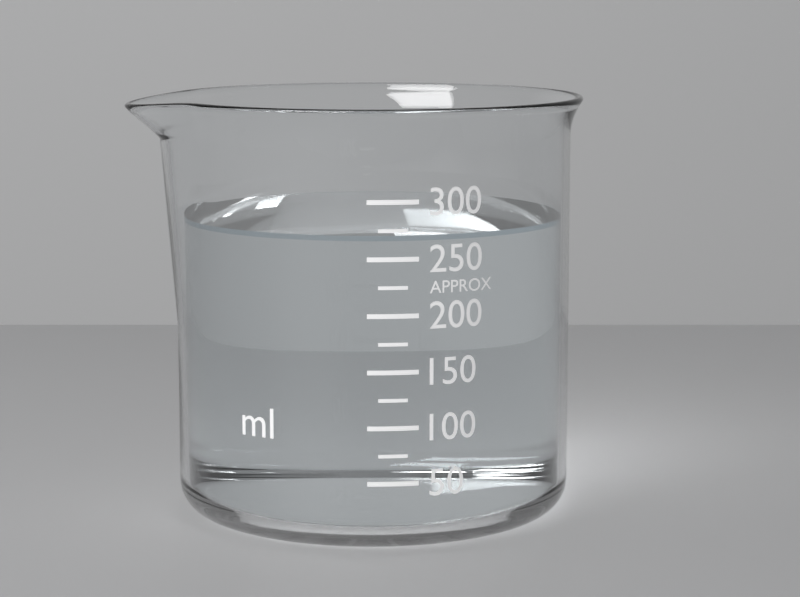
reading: 270 ml
